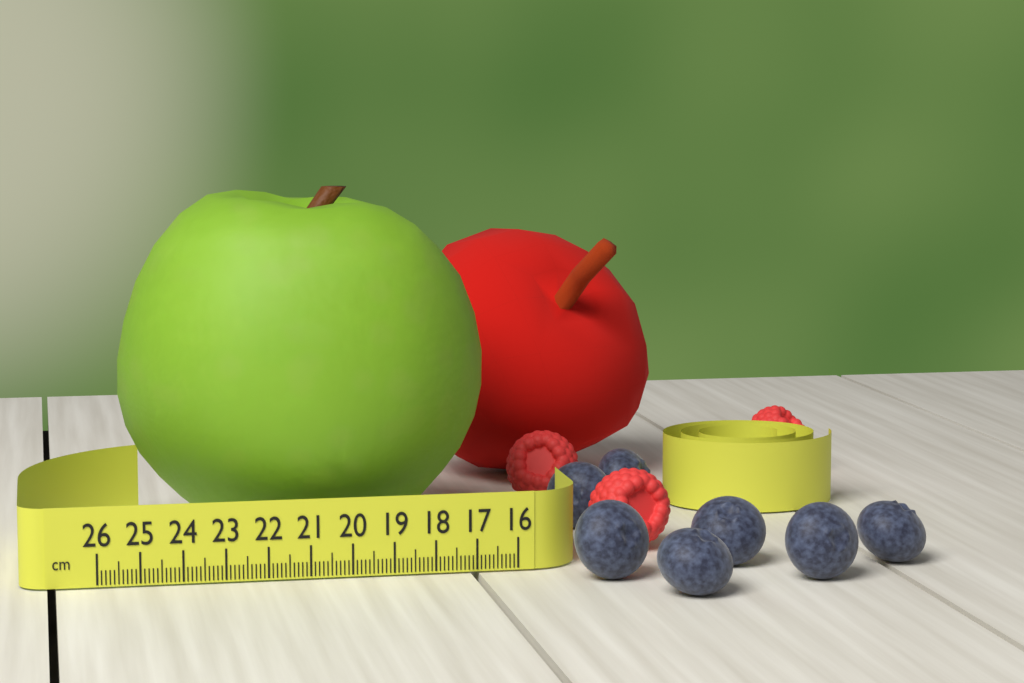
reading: 25.3 cm
